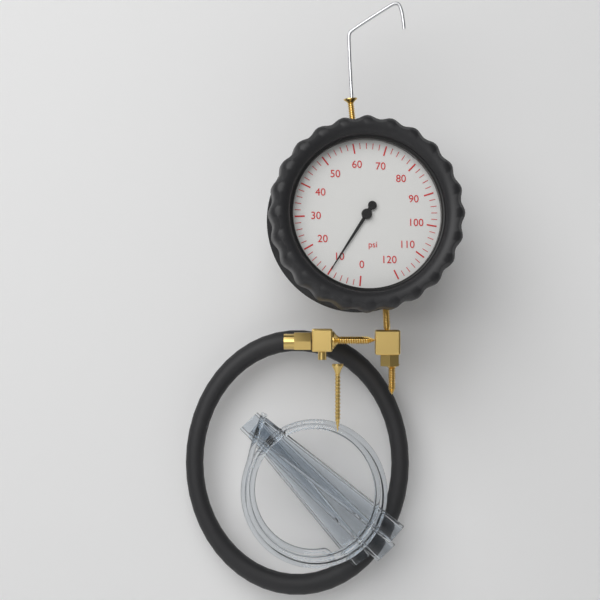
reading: 10 psi
